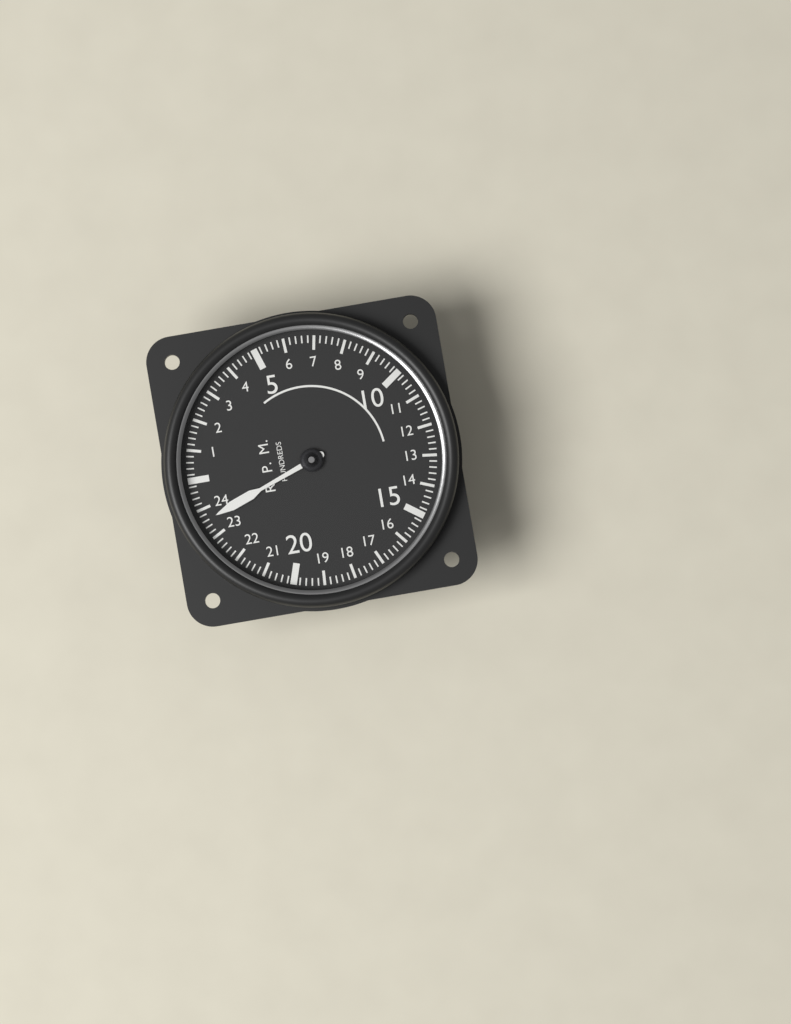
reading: 23.6 RPM x100
